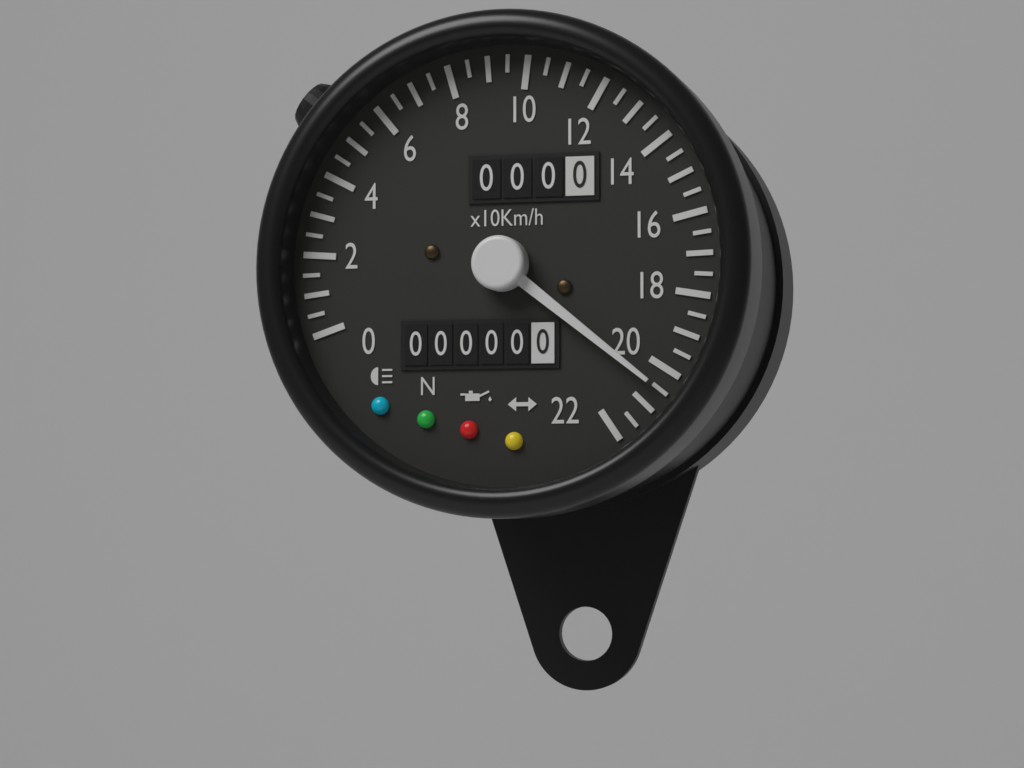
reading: 205 km/h
